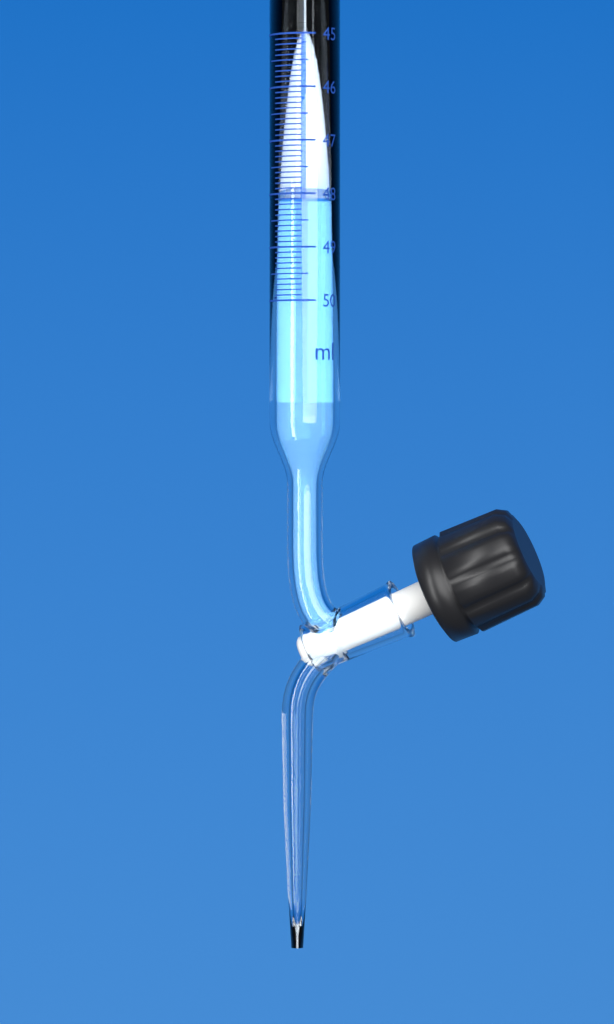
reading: 48.1 ml
